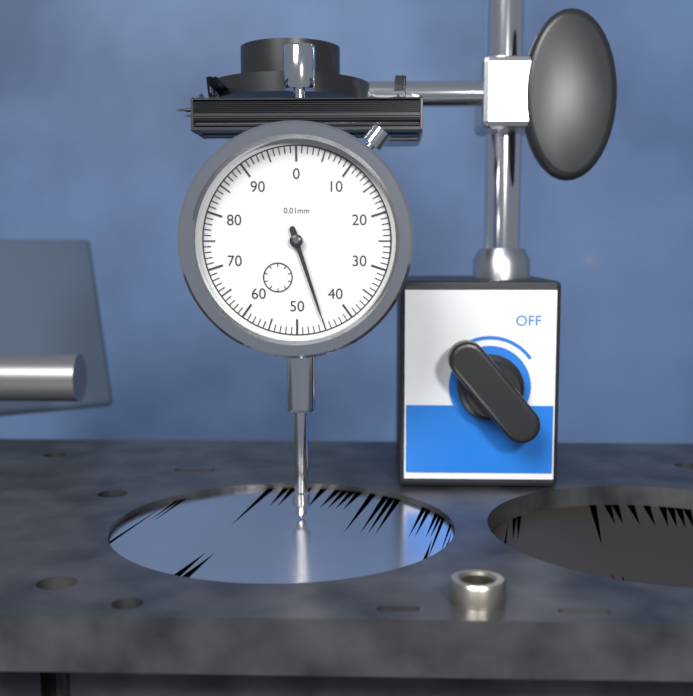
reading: 45 0.01mm
